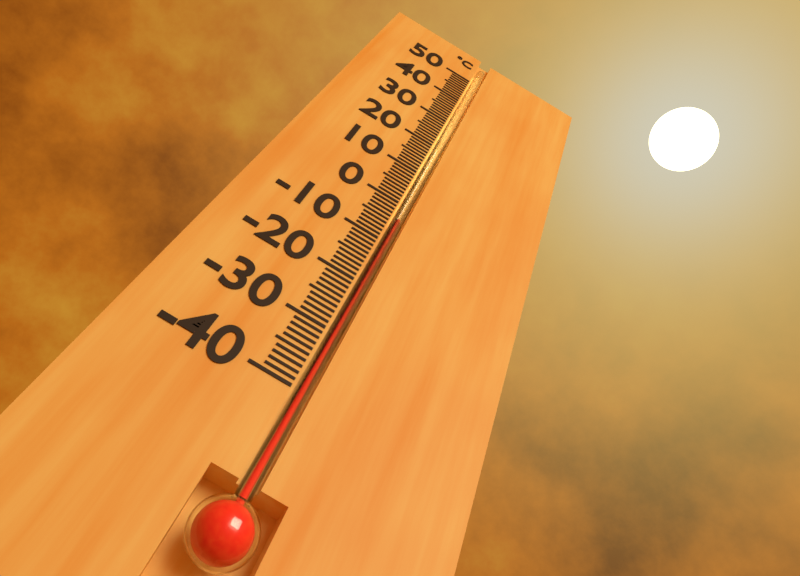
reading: -4 °C
